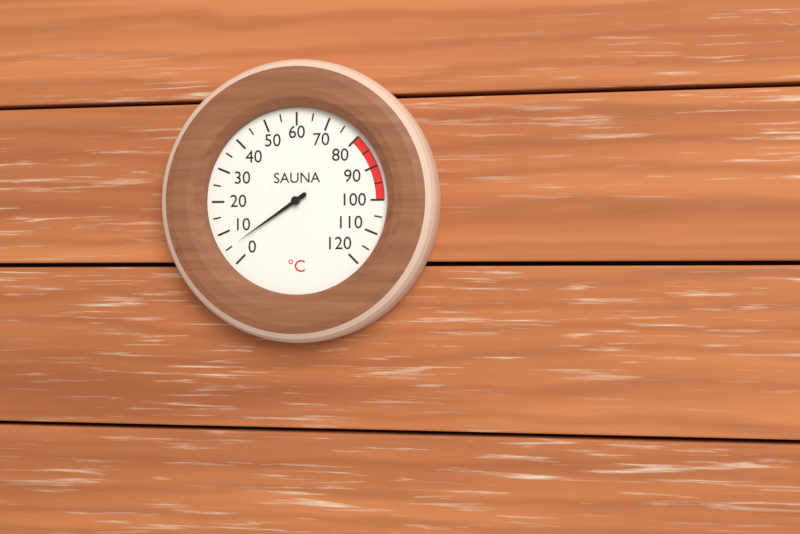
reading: 5 °C
